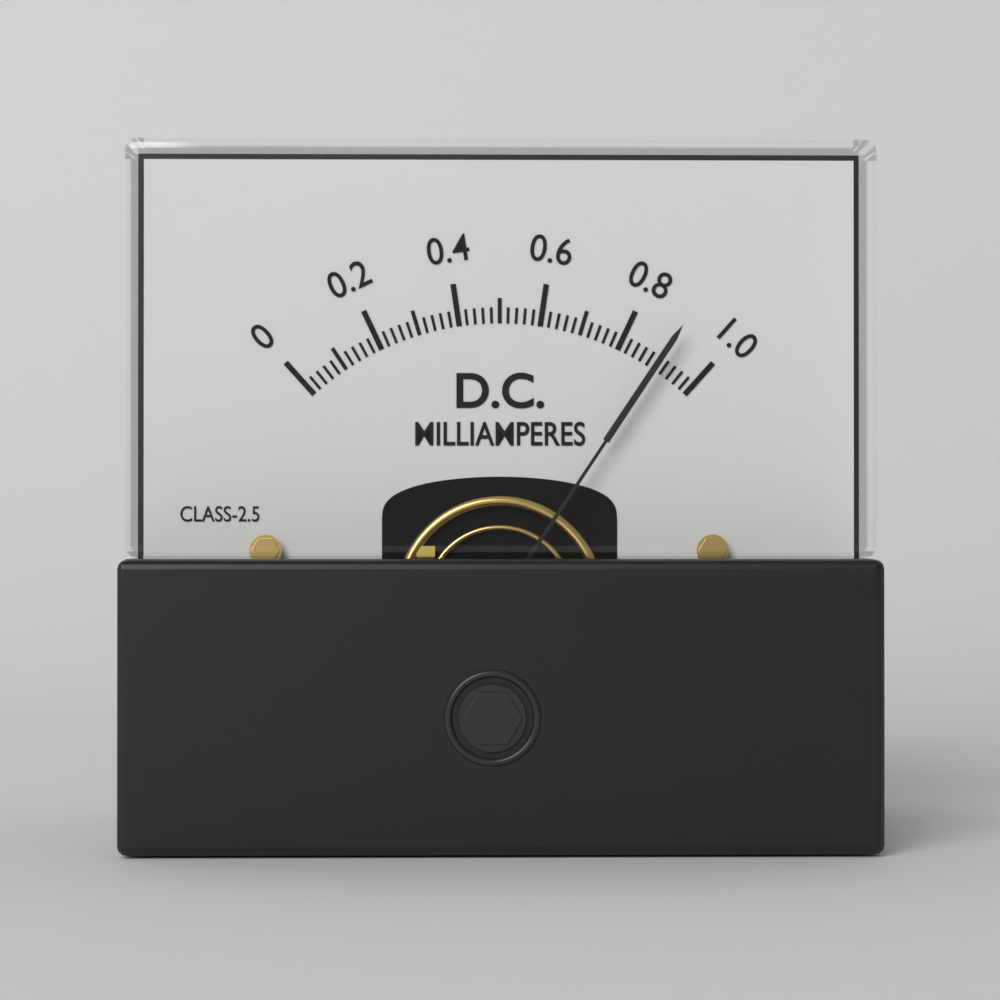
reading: 0.90 mA
